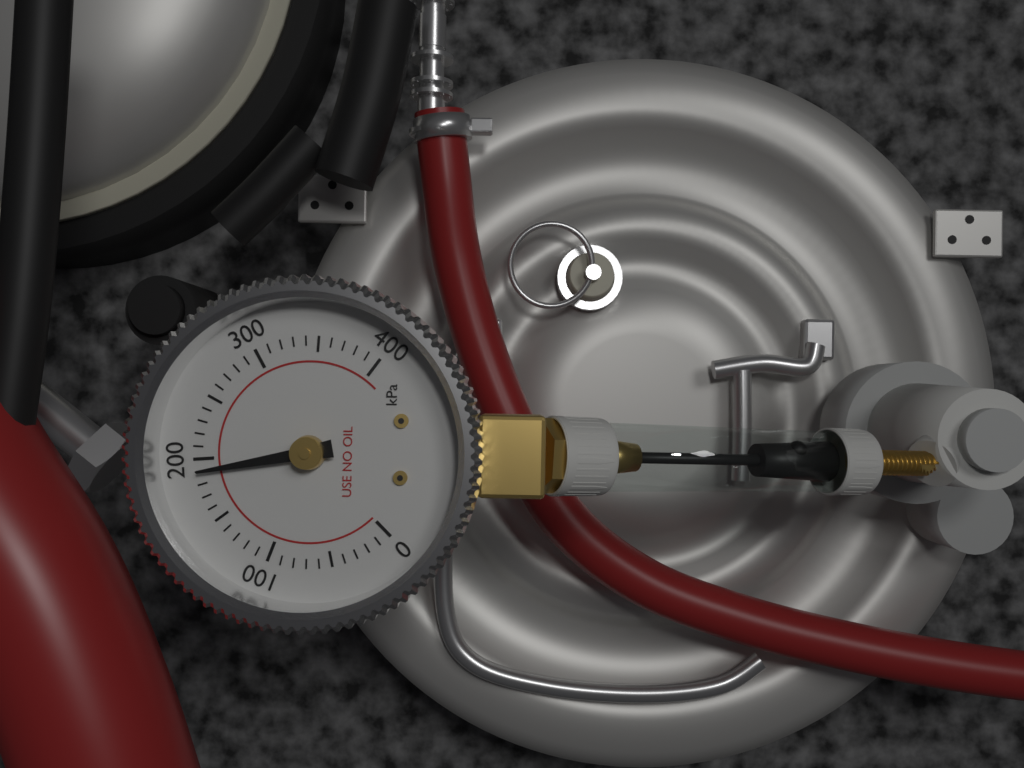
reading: 190 kPa
